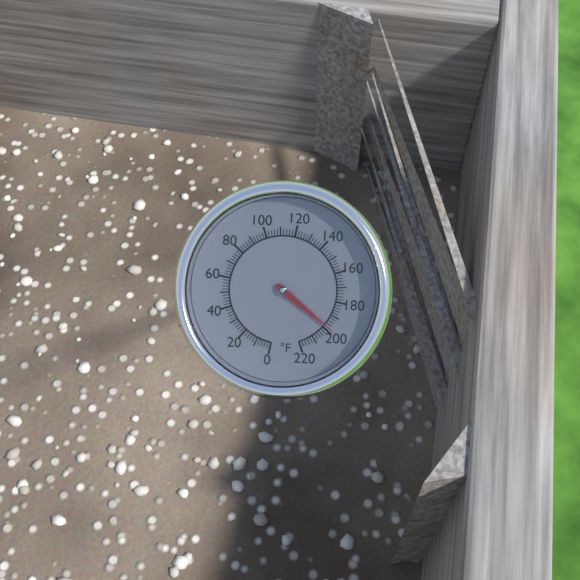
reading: 198 °F
